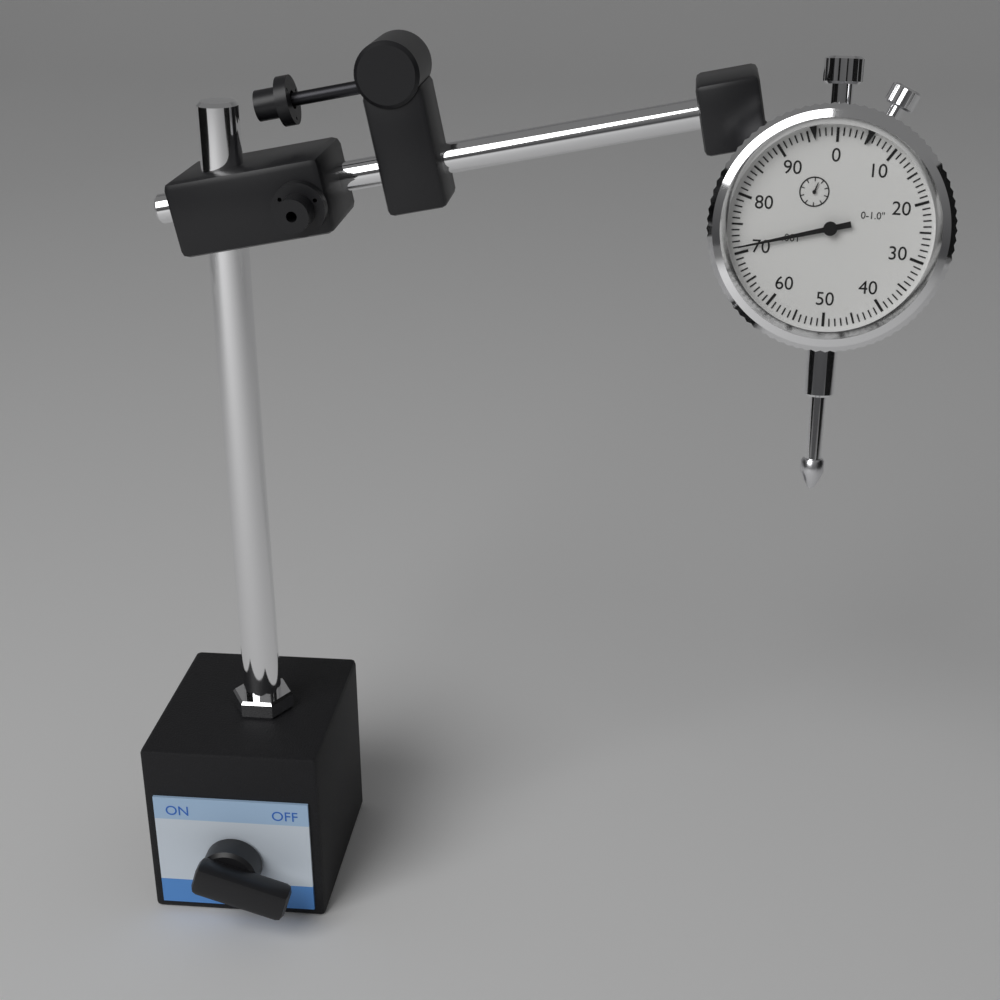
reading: 0.071 in
